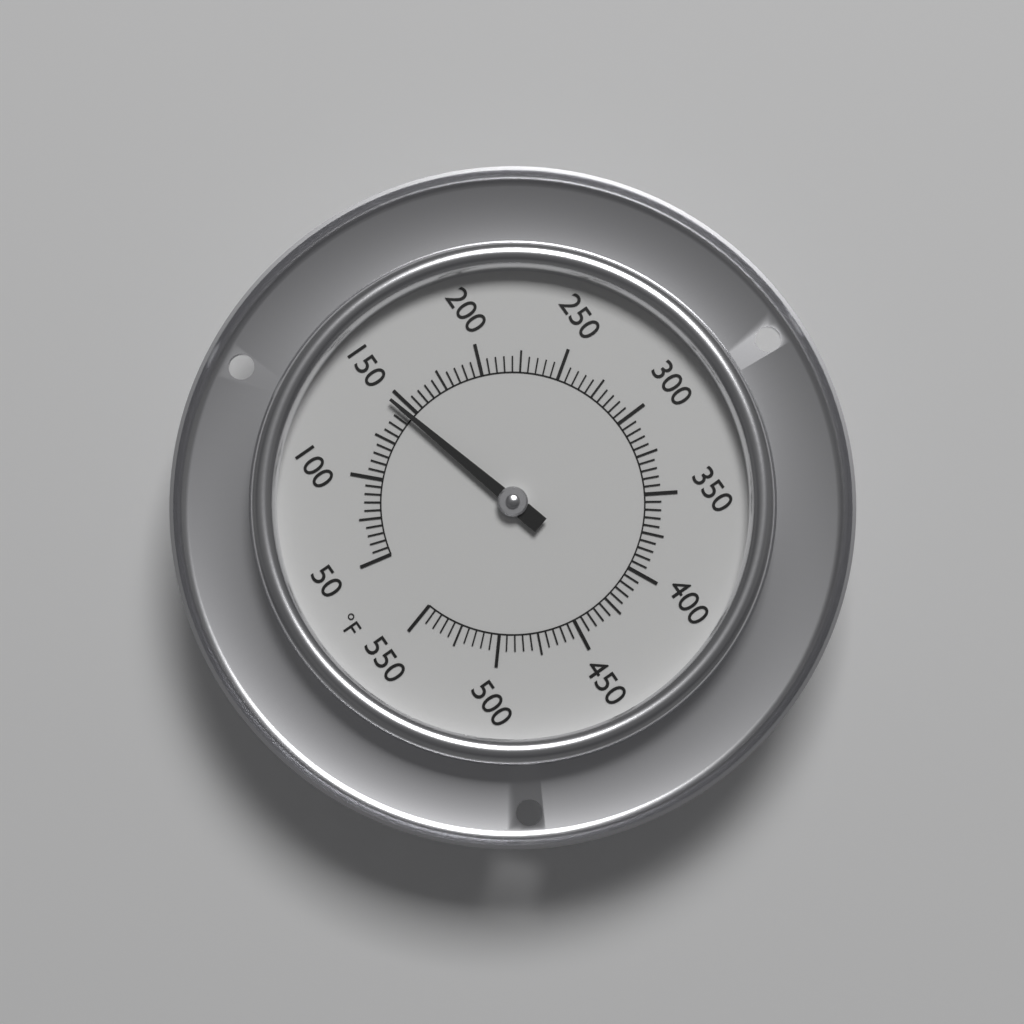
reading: 145 °F
